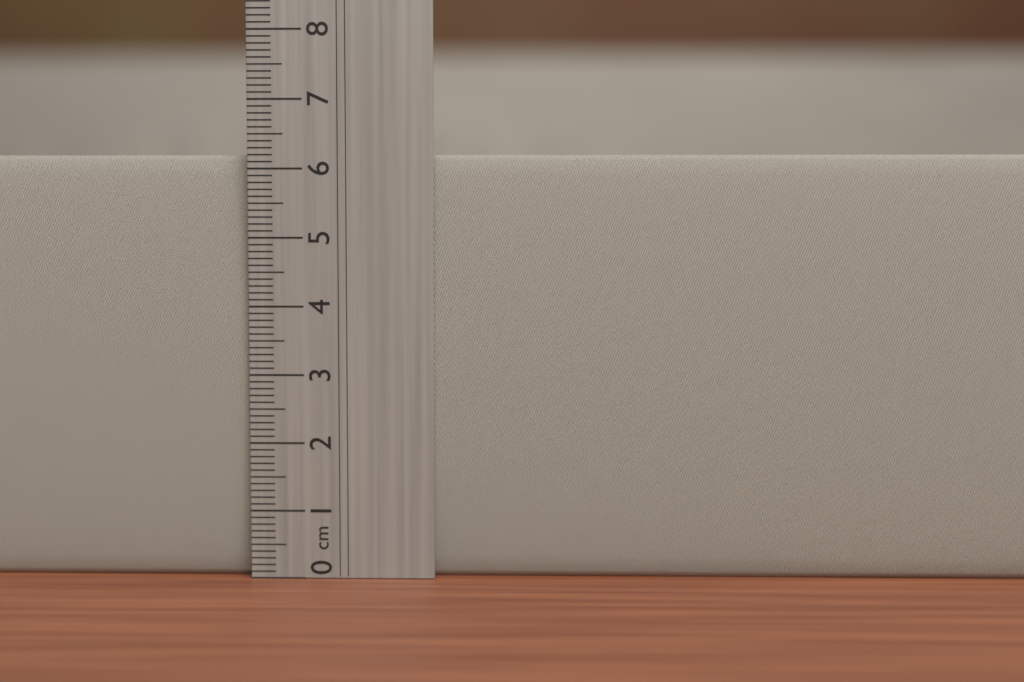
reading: 6.2 cm
